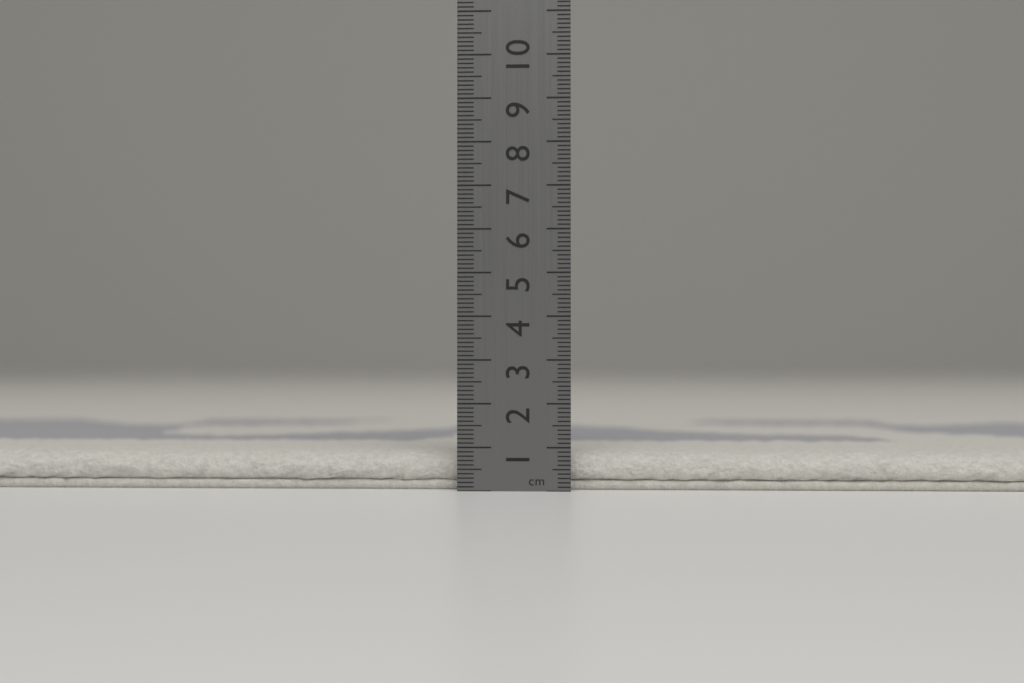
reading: 0.9 cm
